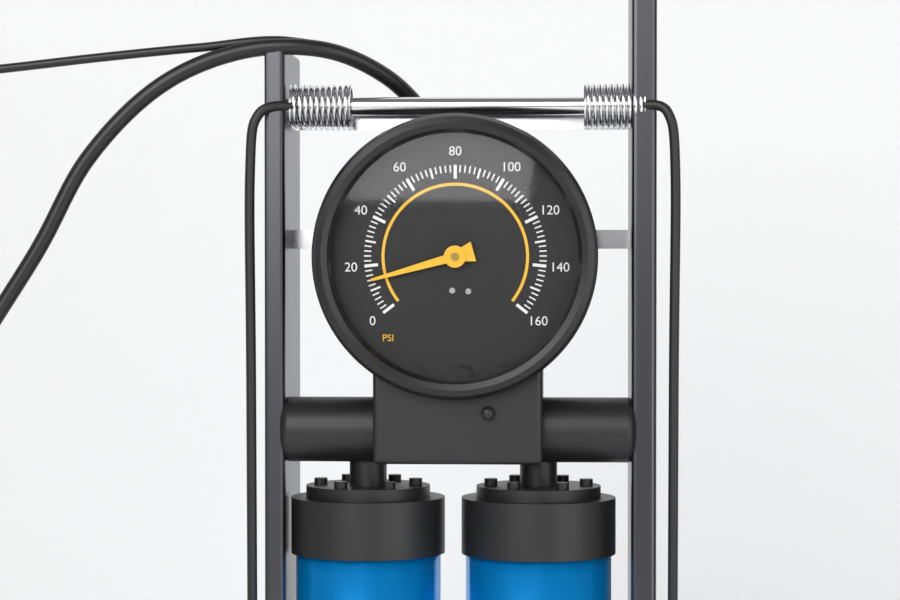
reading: 14 psi
